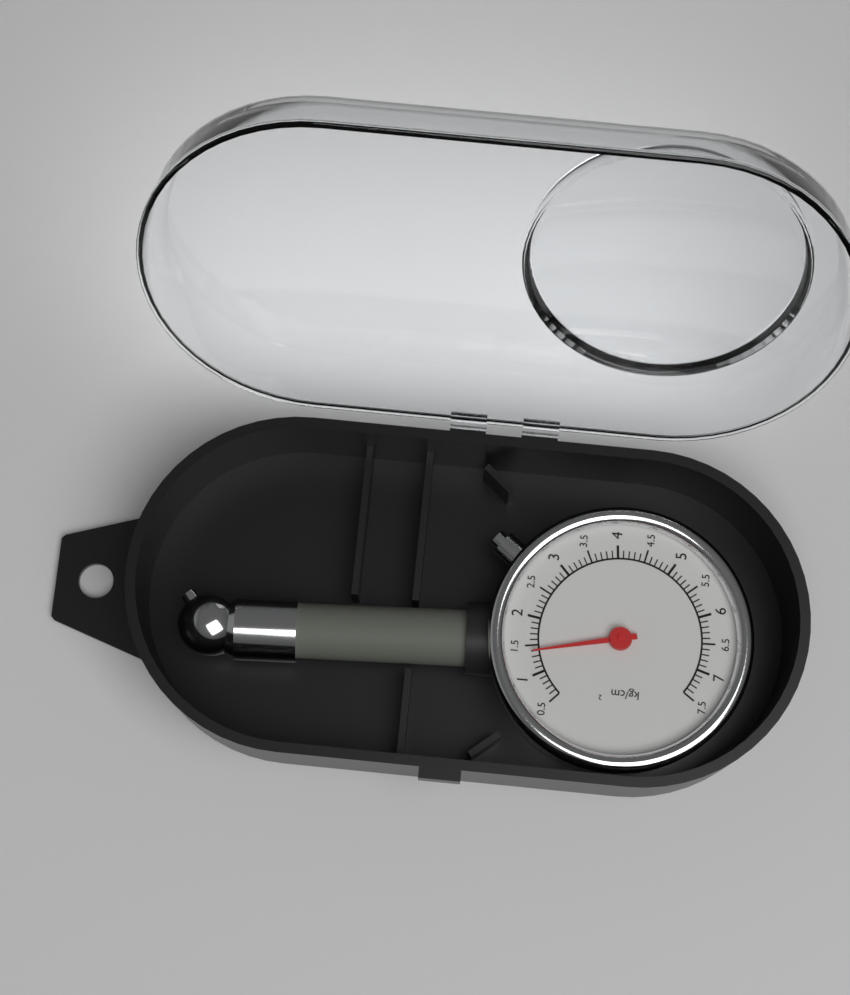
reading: 1.4 kg/cm²
